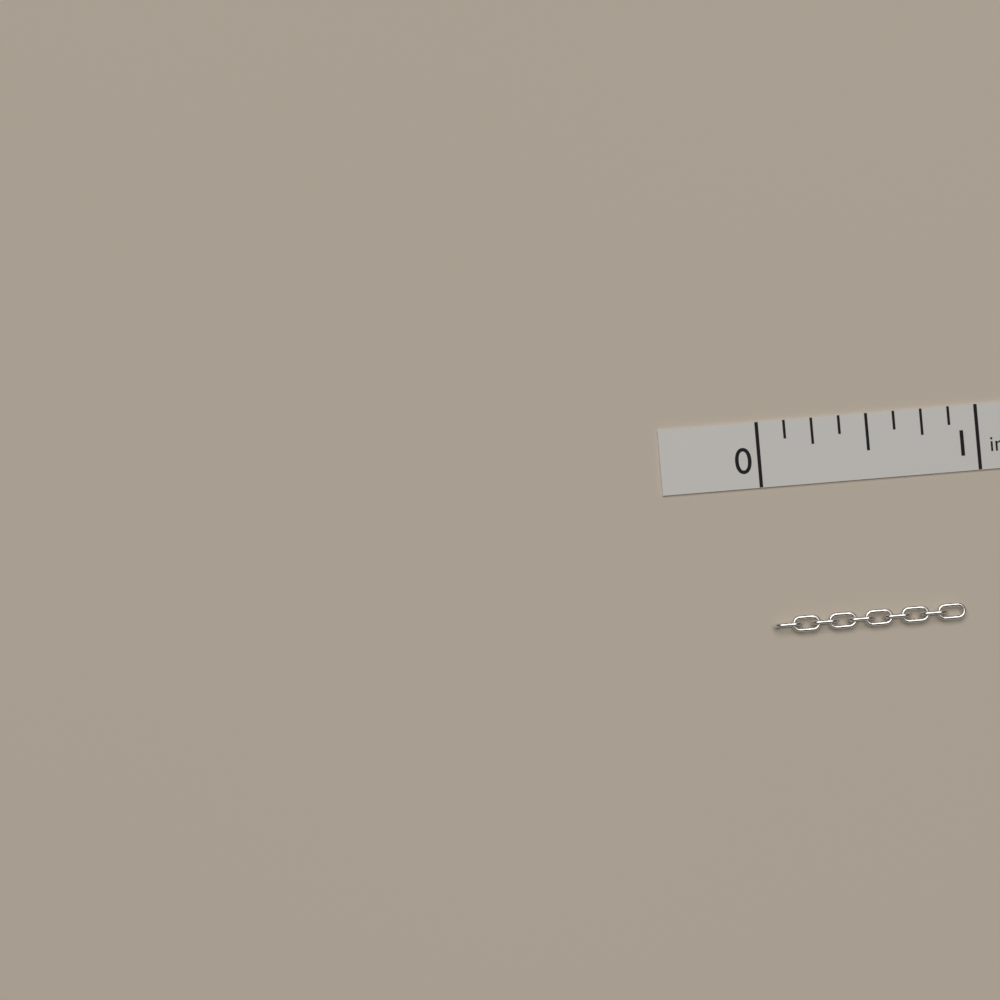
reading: 0.875 in
